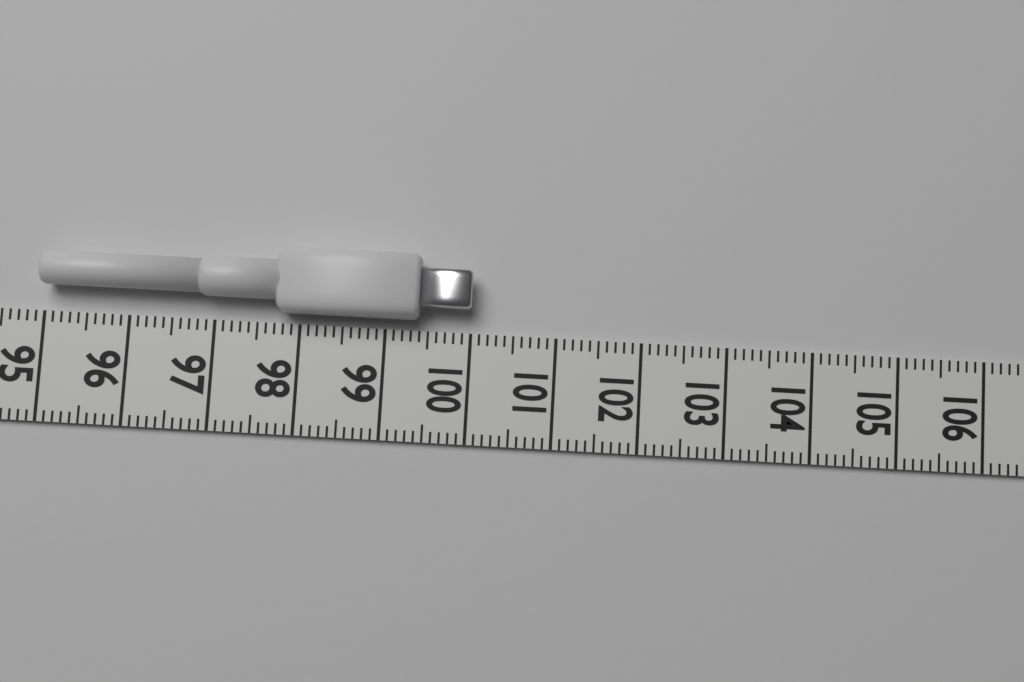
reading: 100.0 (no unit)
